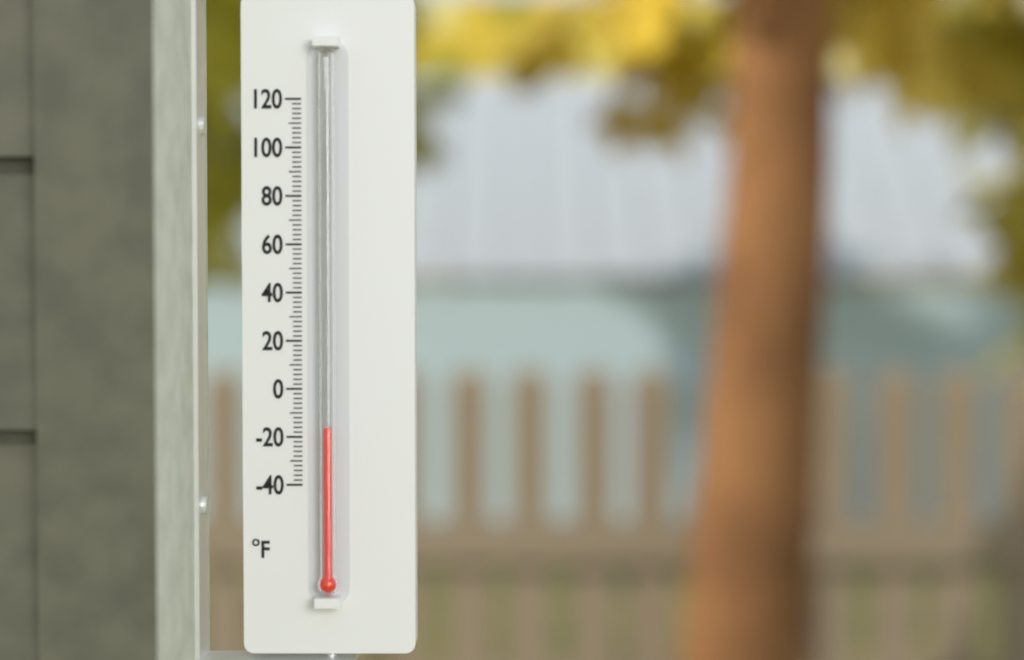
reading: -16 °F
